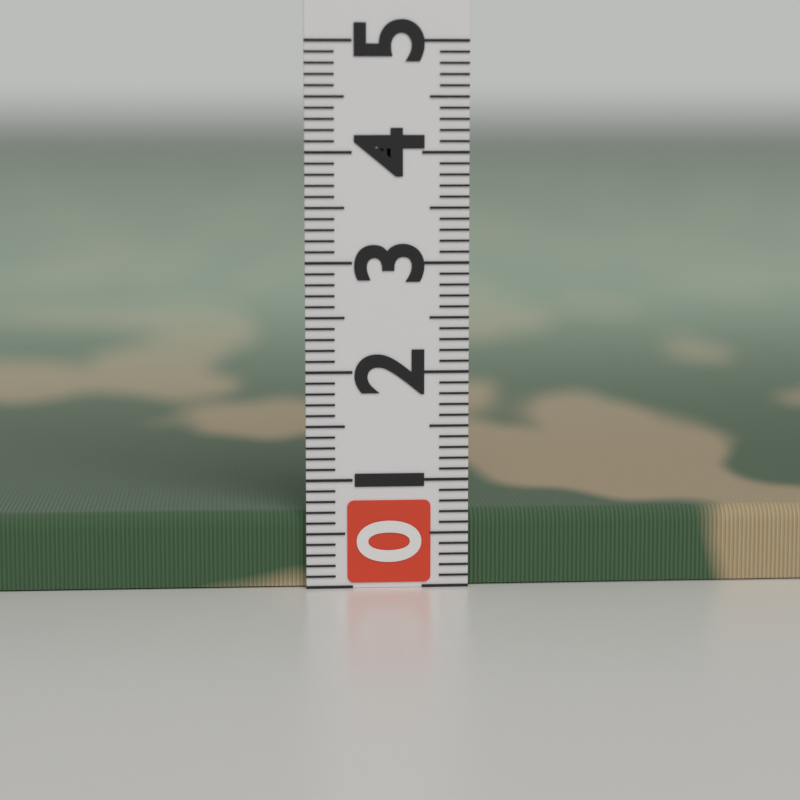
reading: 0.7 (no unit)
